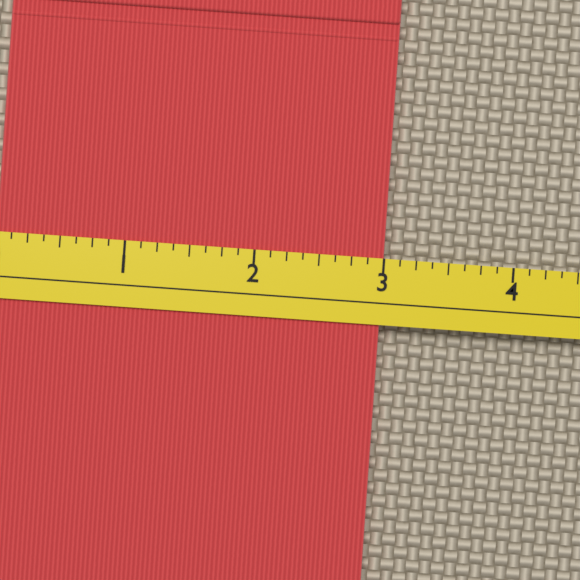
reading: 3.000 (no unit)
